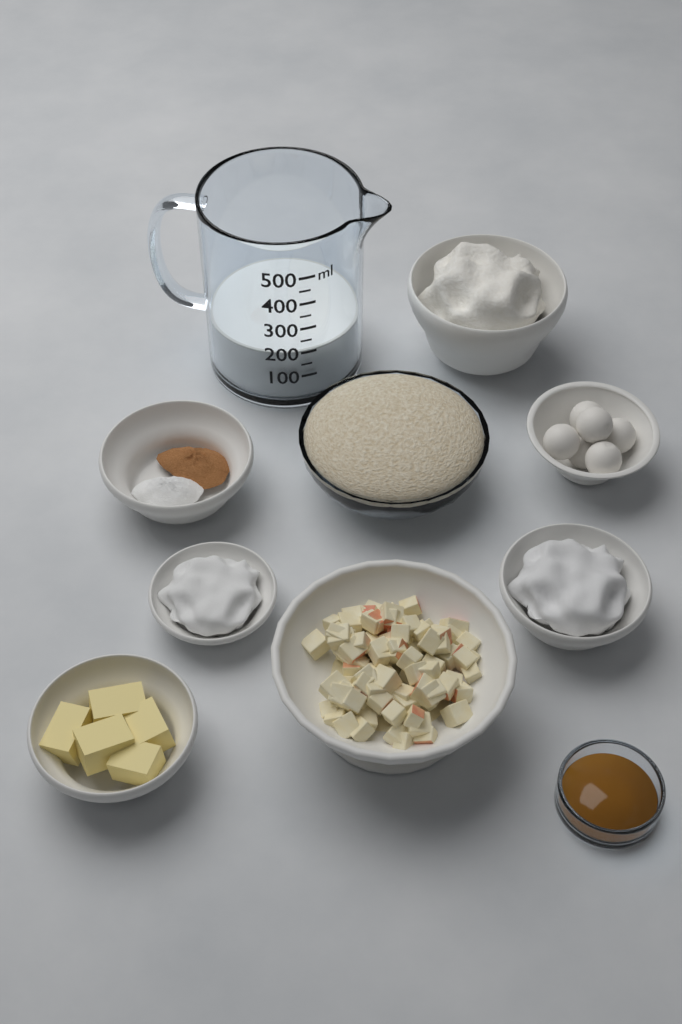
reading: 200 ml
